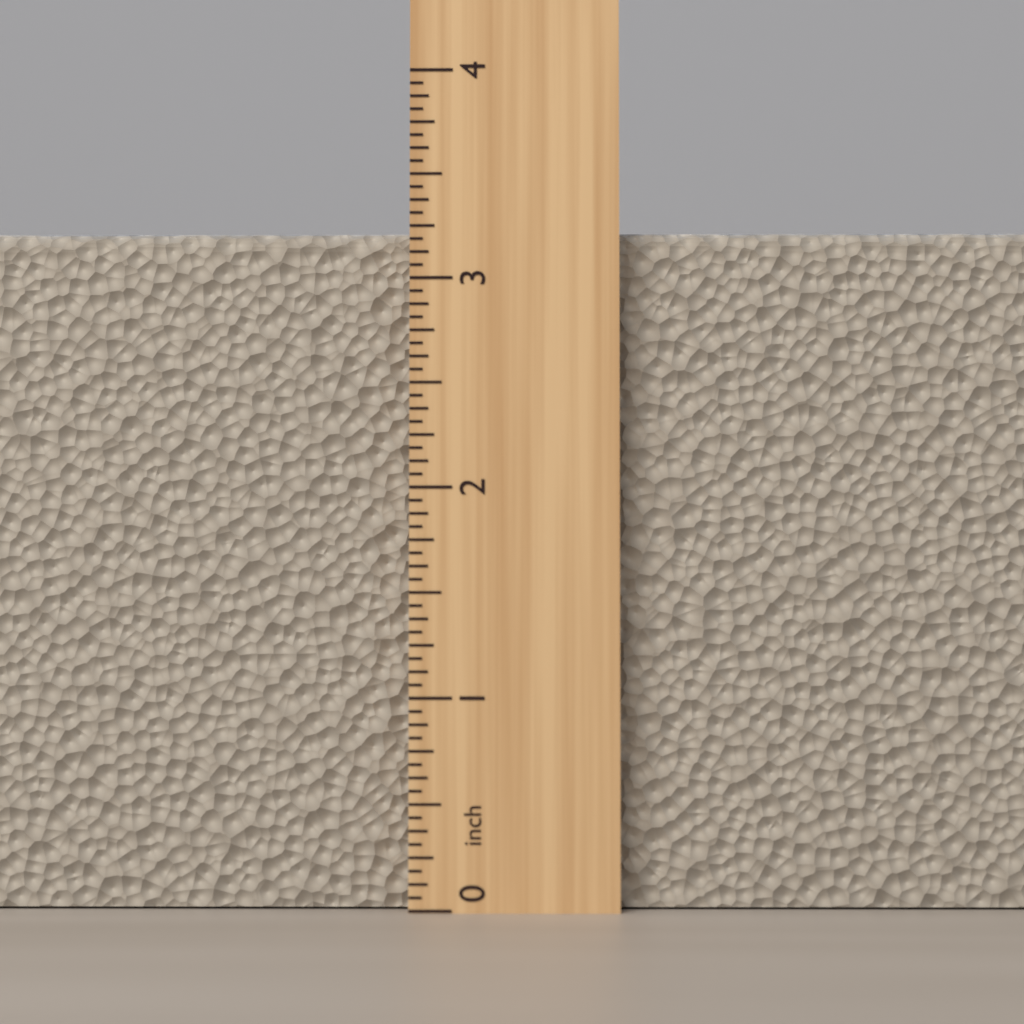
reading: 3.2500 inch
